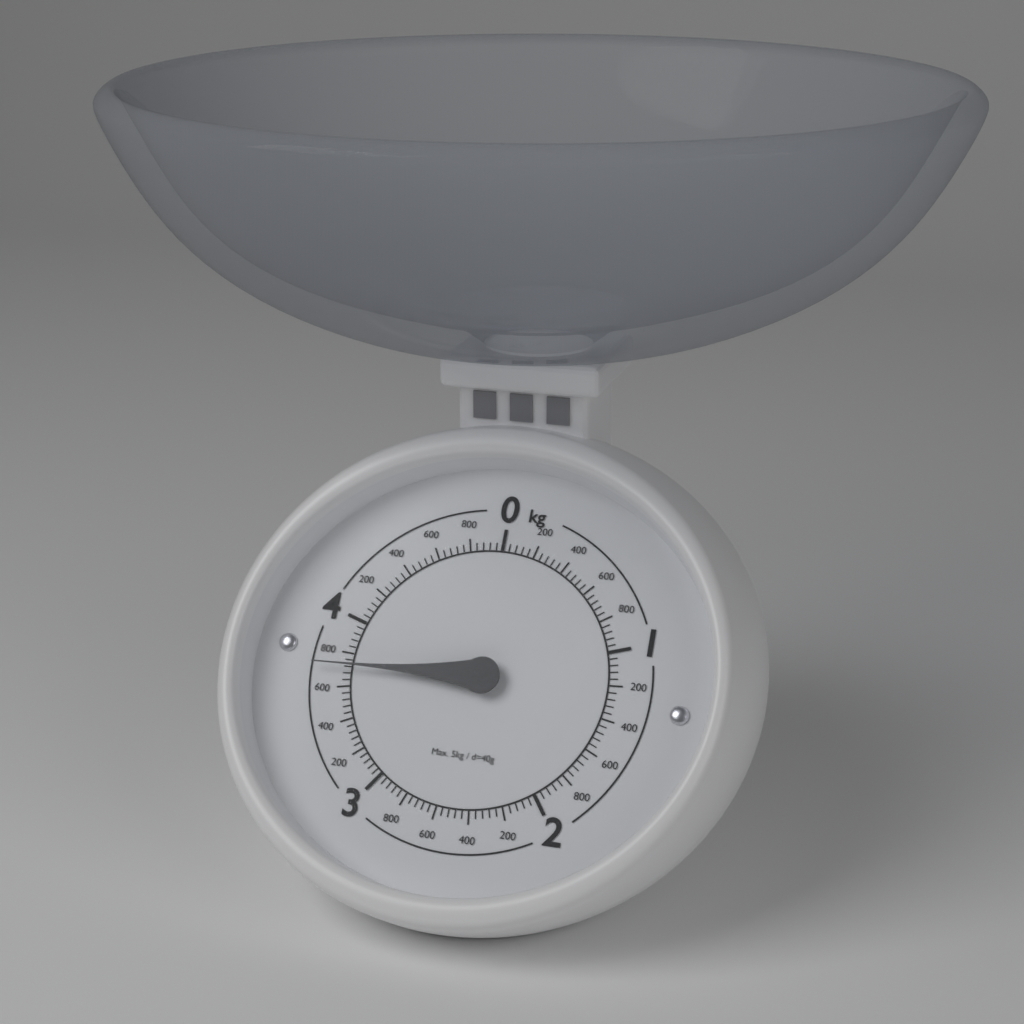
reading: 3.72 kg
